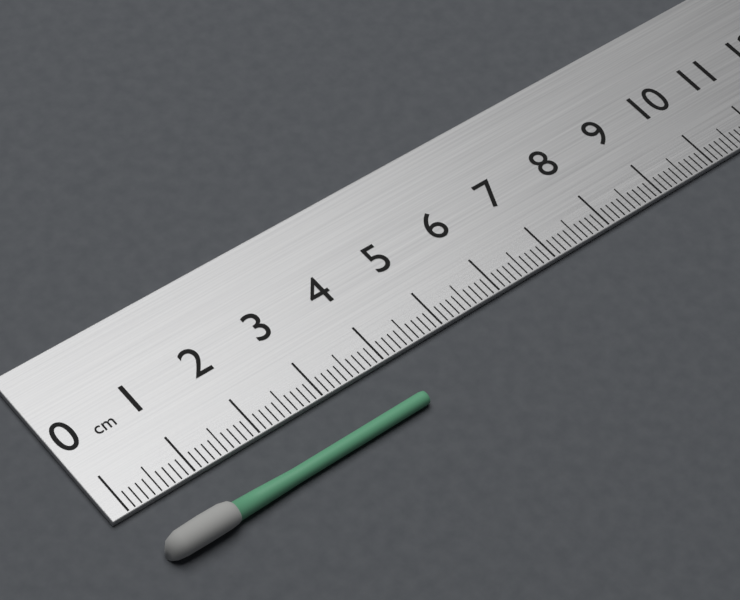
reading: 4.1 cm
